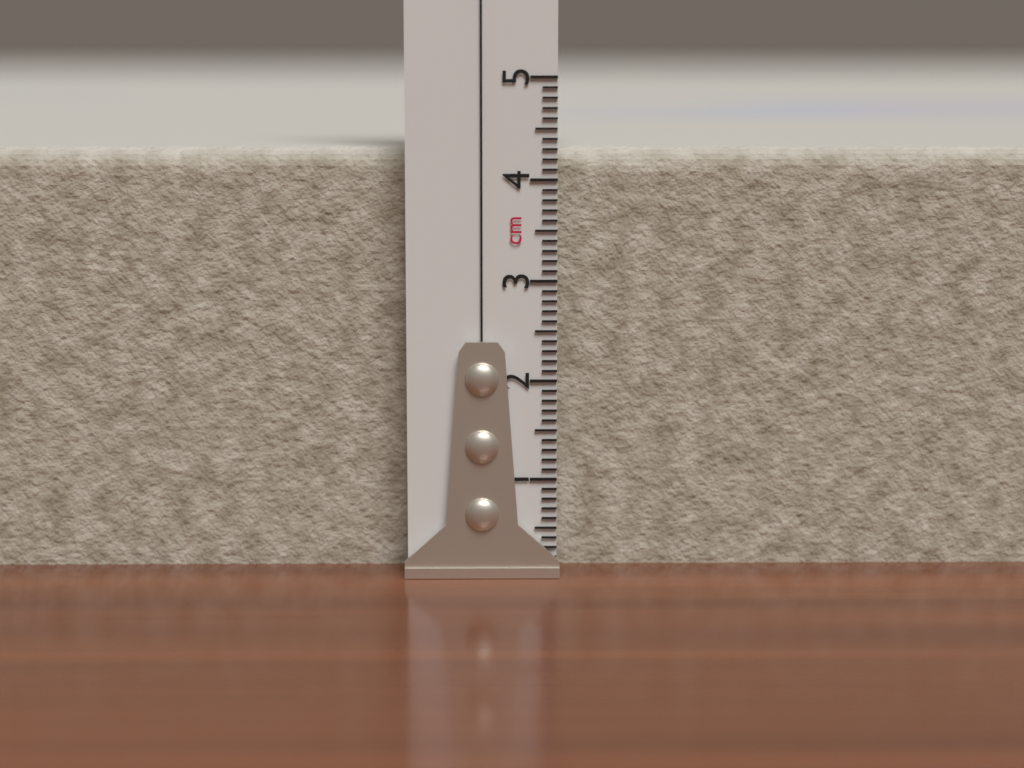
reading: 4.3 cm
